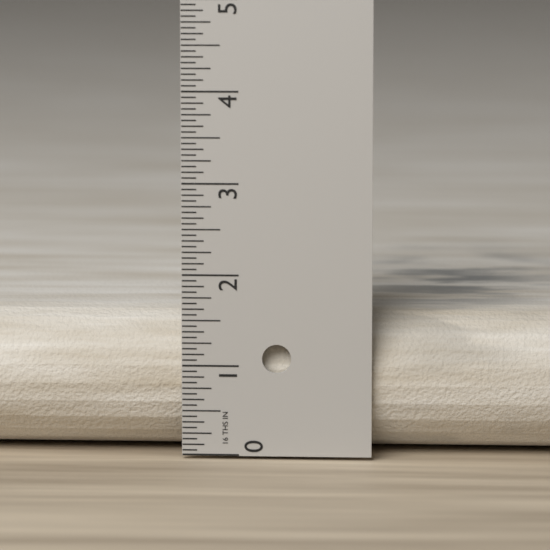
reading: 1.5625 in
